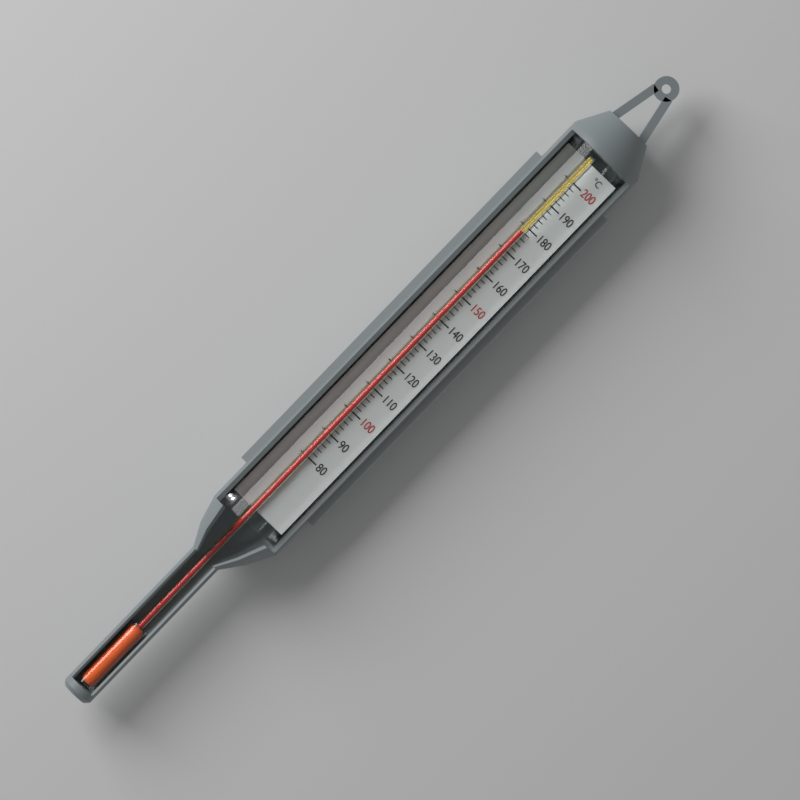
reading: 178 °C
